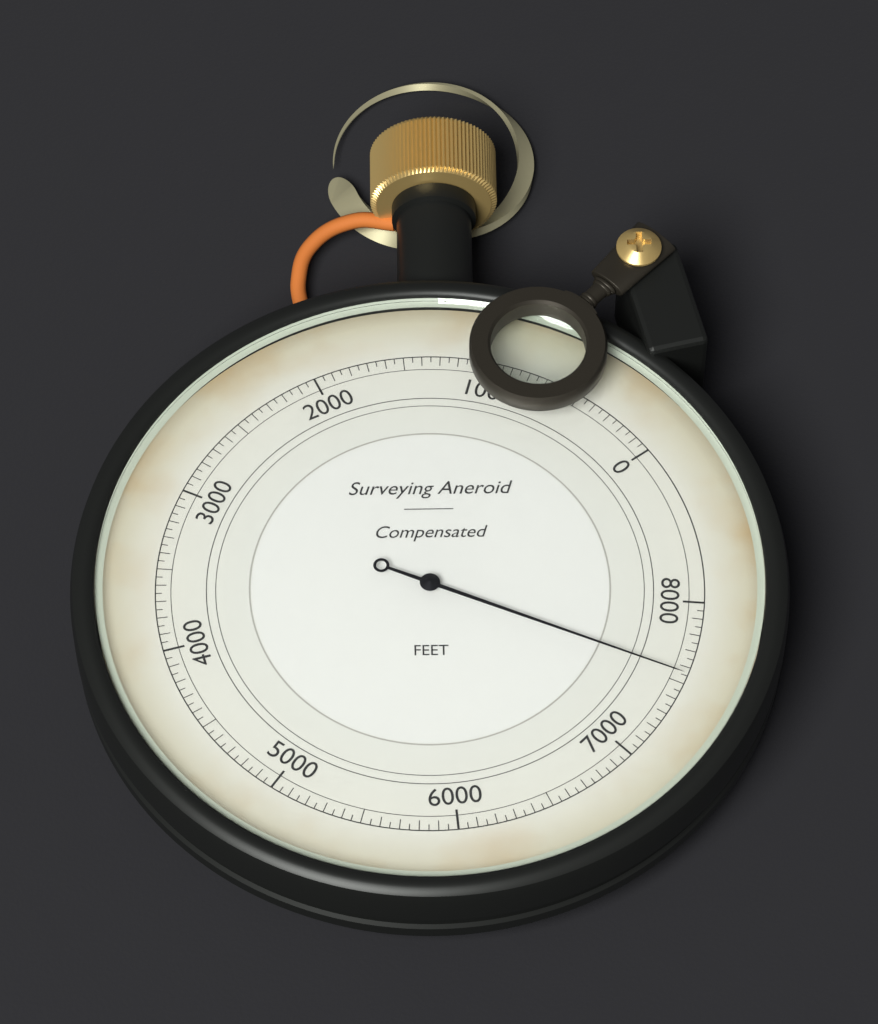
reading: 7550 ft
